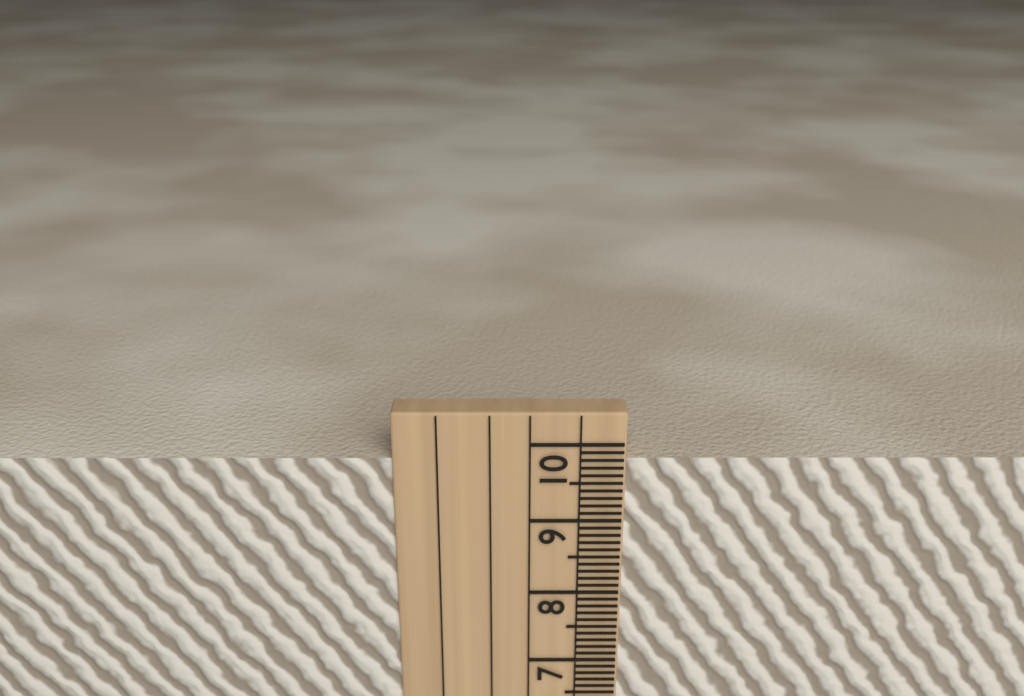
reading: 9.8 cm
